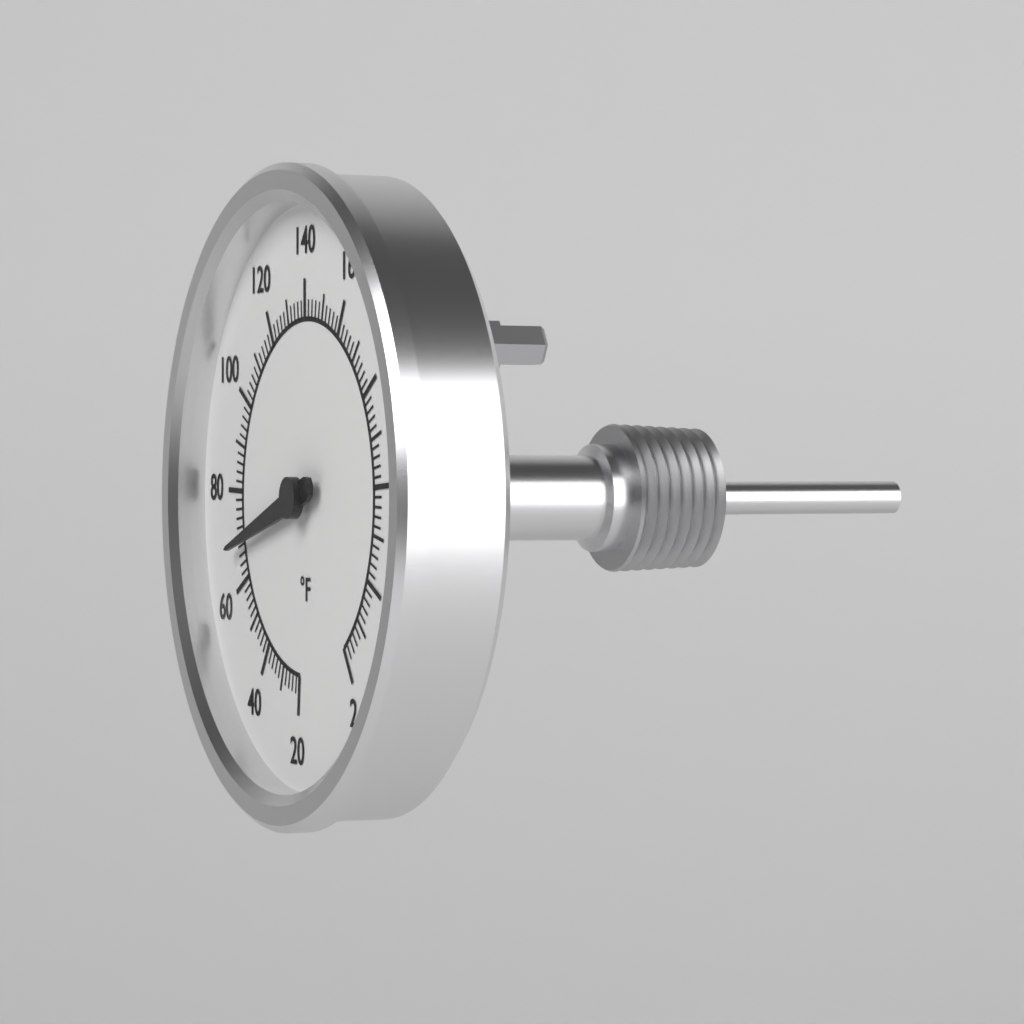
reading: 68 °F
